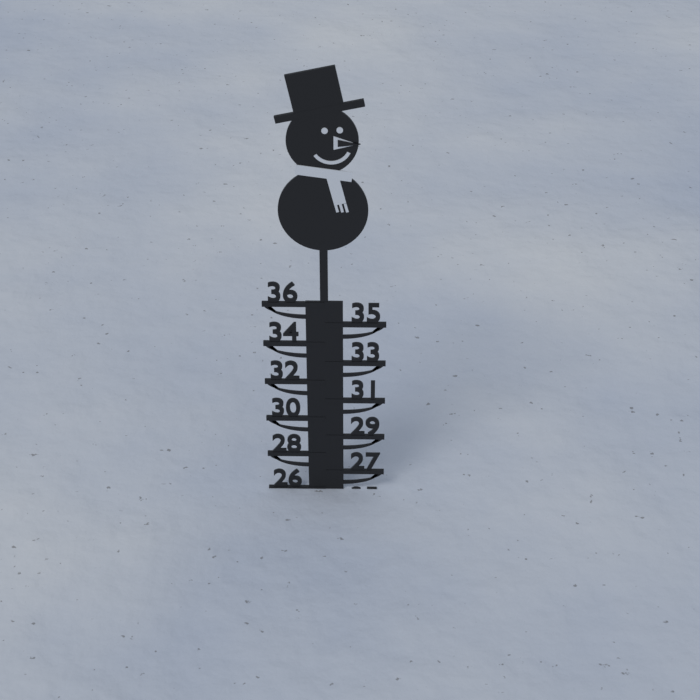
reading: 26 (no unit)
